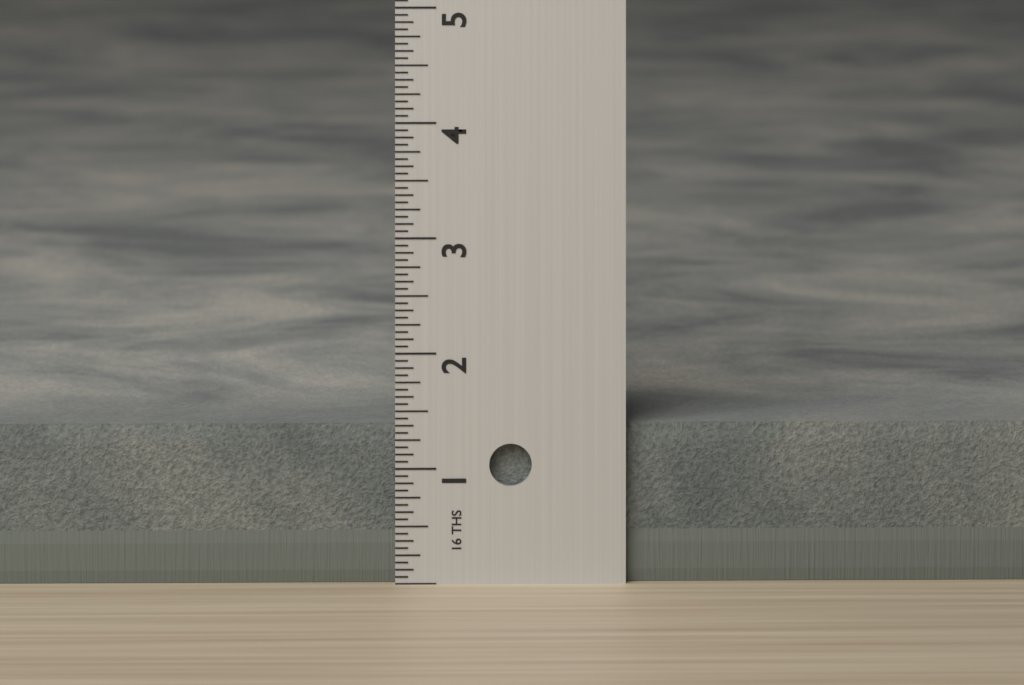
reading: 1.3750 in
